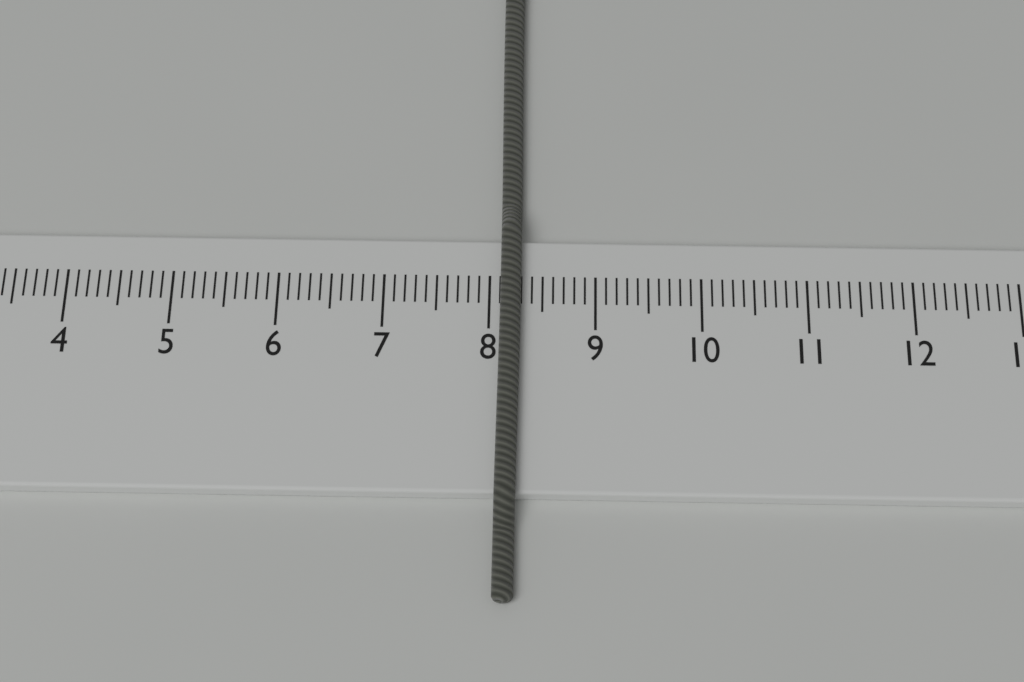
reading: 8.3 cm
